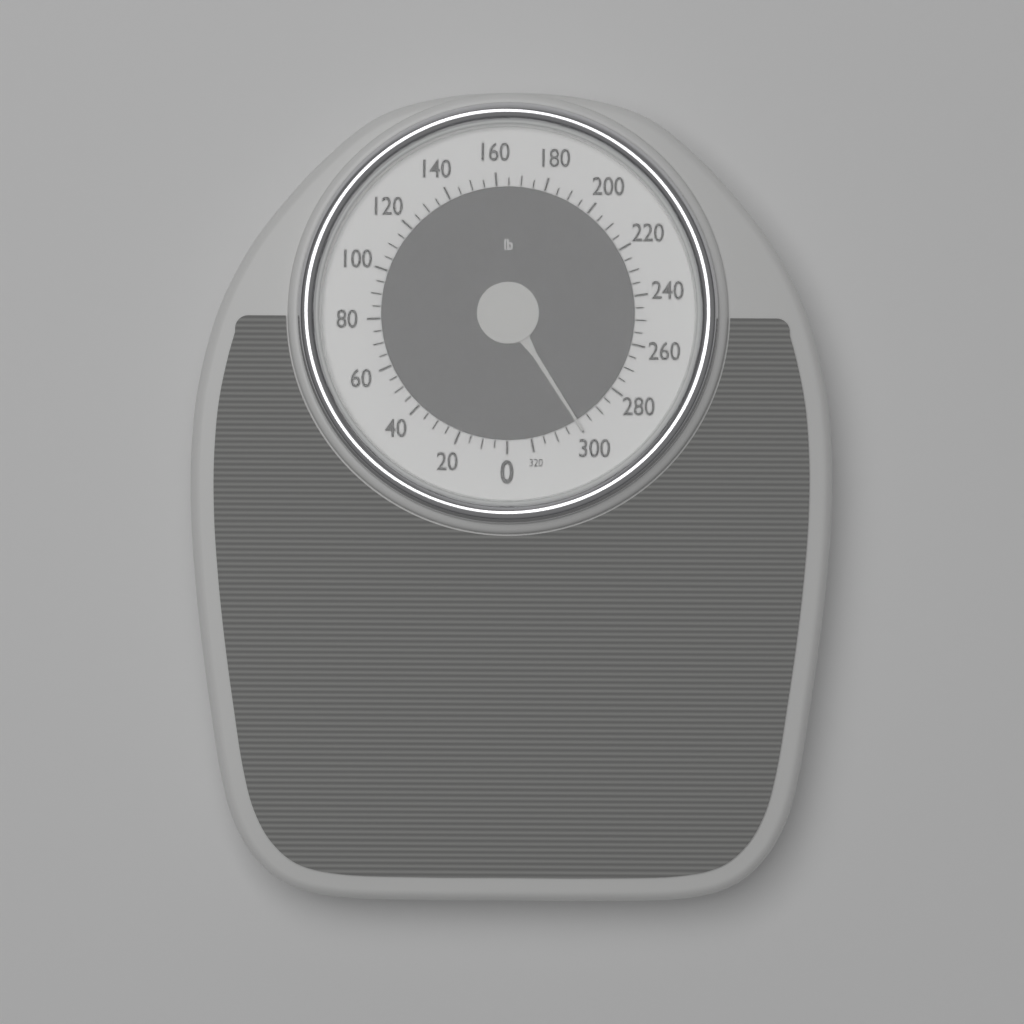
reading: 300 lb
